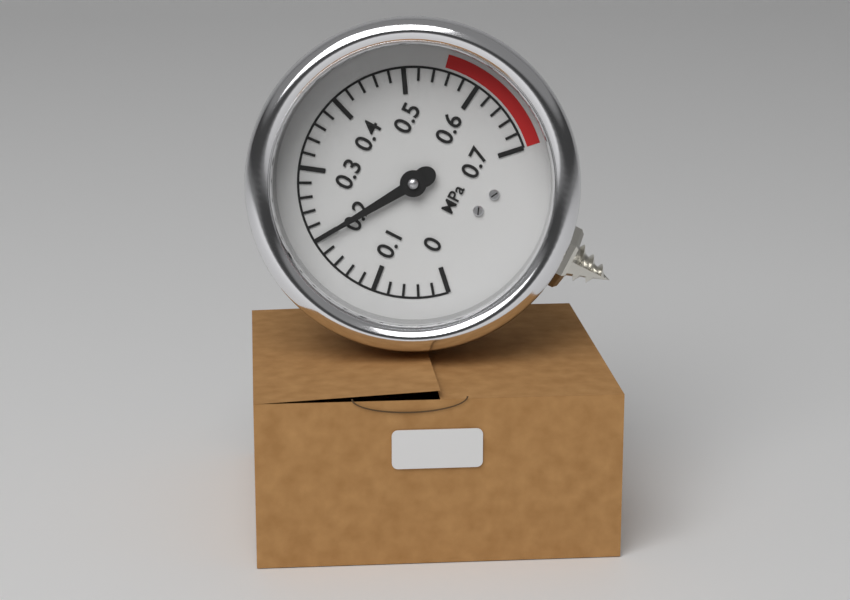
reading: 0.20 MPa
